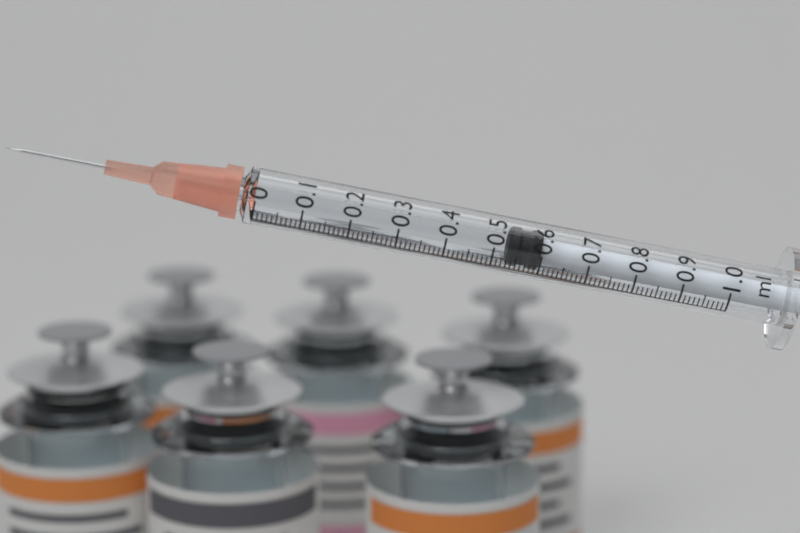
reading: 0.53 ml
